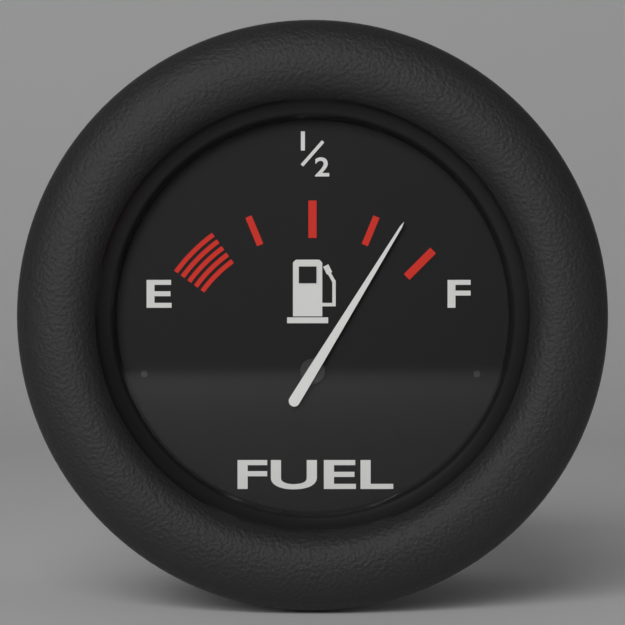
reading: 0.85 (no unit)
